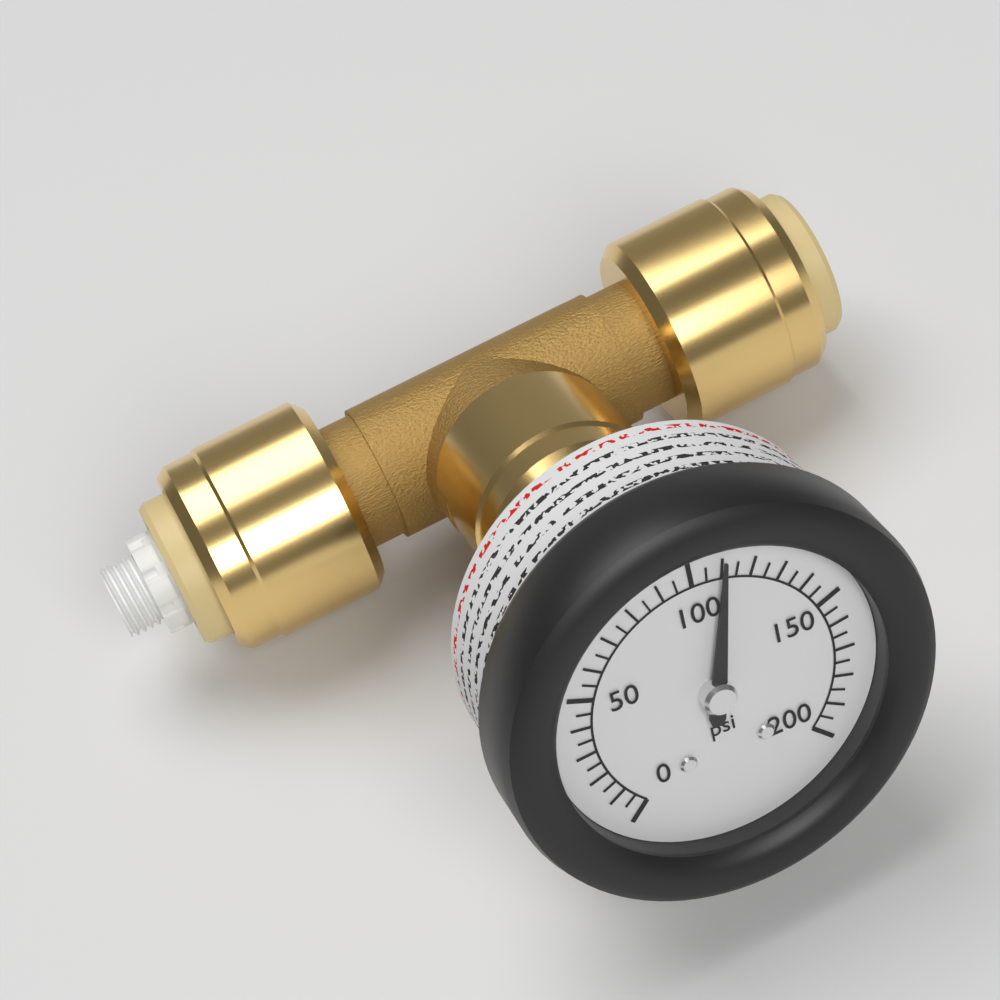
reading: 110 psi
